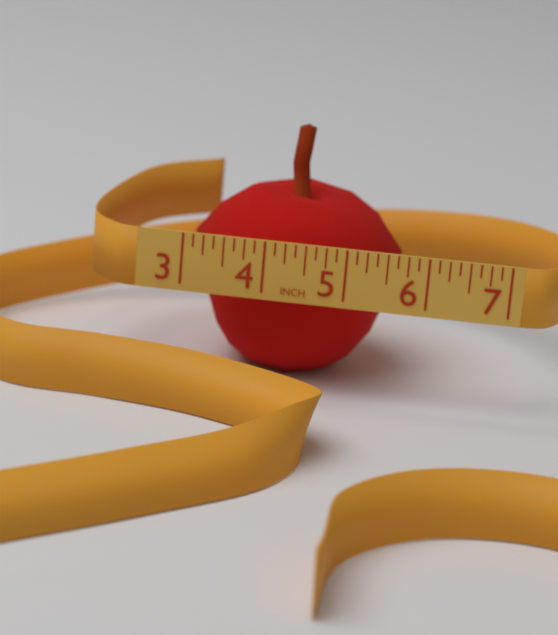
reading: 5.625 in
